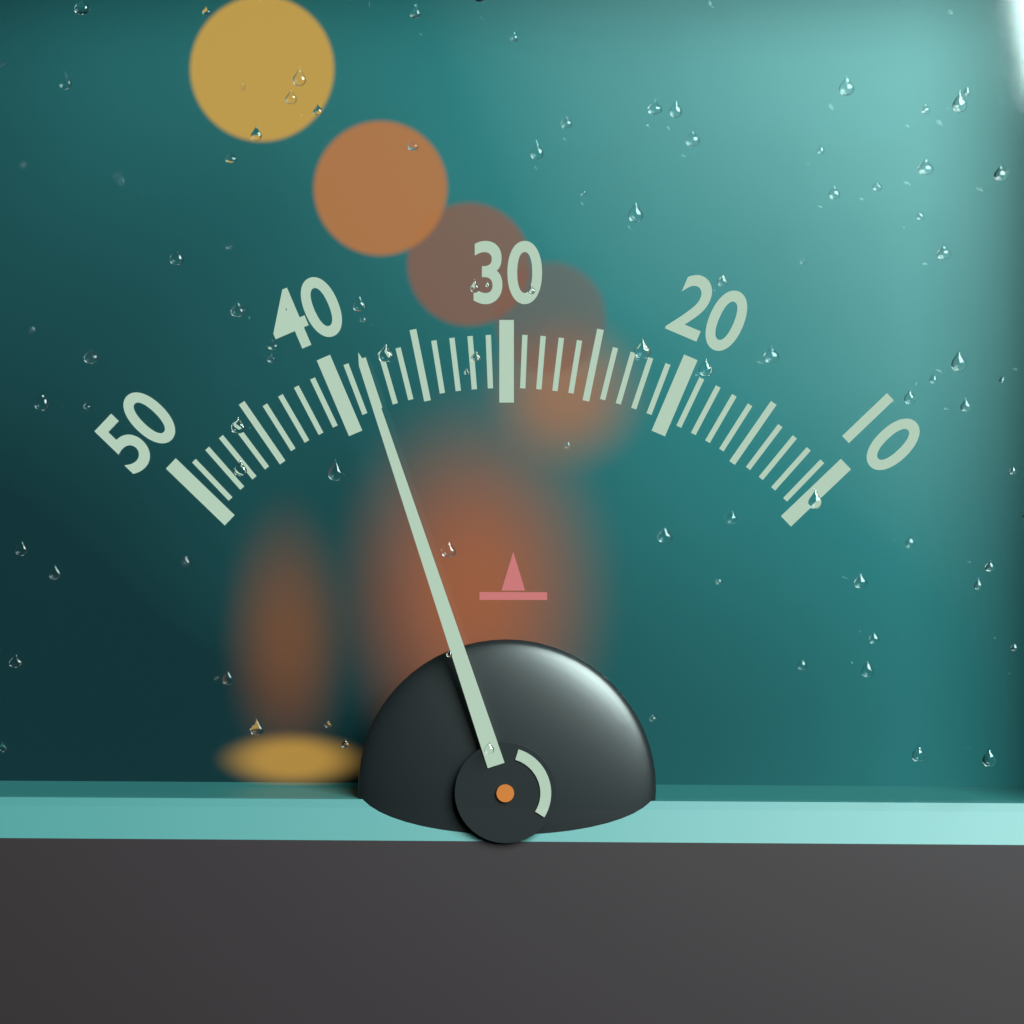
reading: 38 (no unit)
